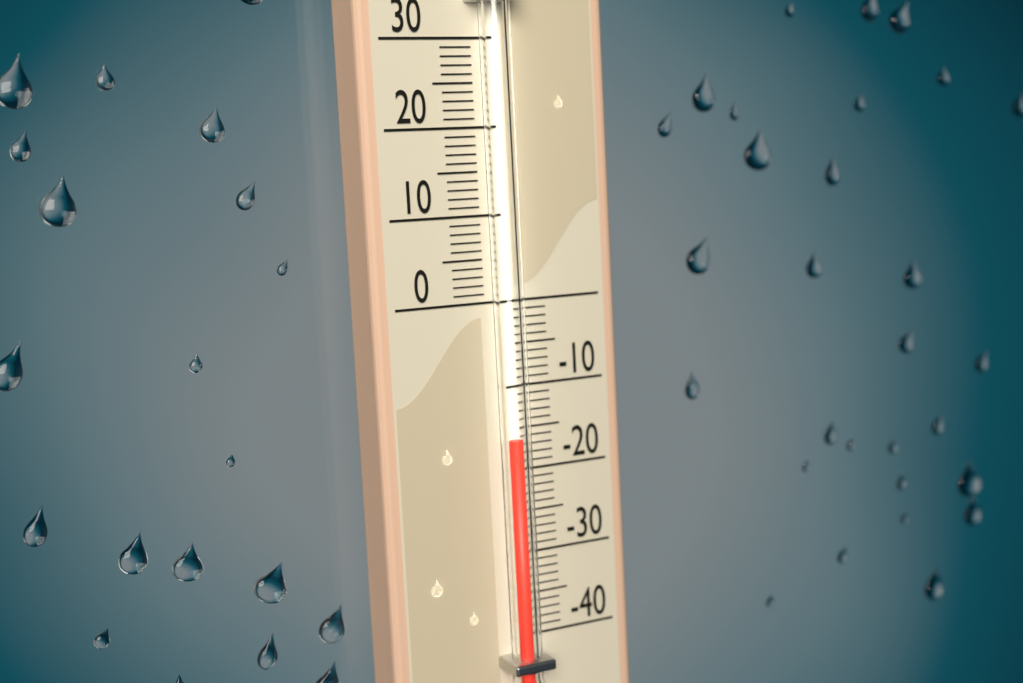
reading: -16 (no unit)
